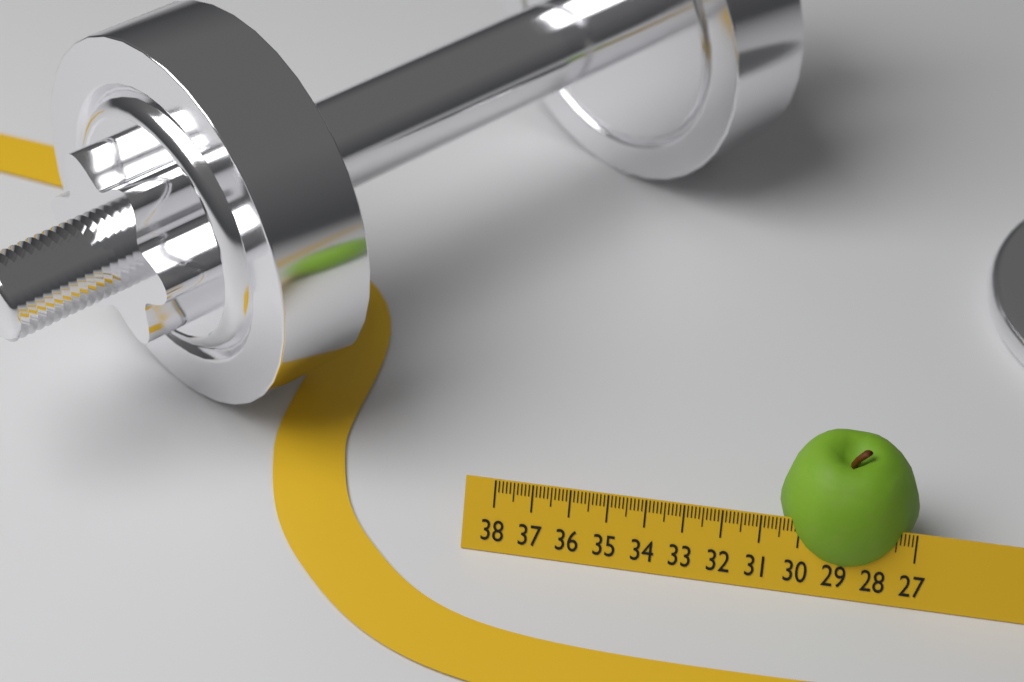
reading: 30.6 (no unit)
